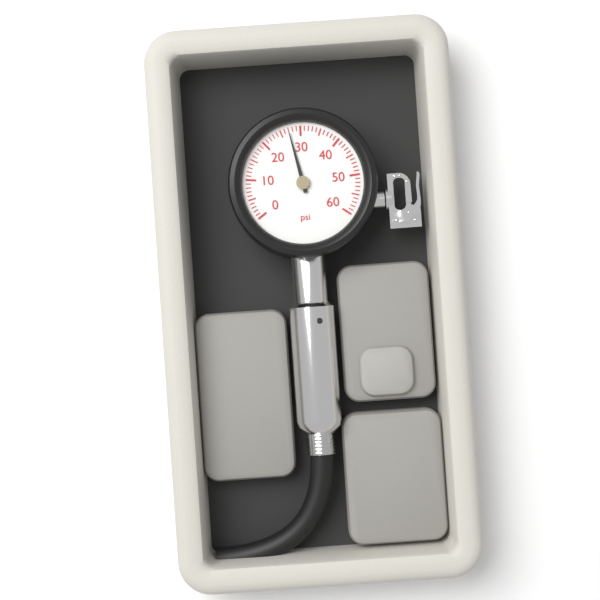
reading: 27 psi
